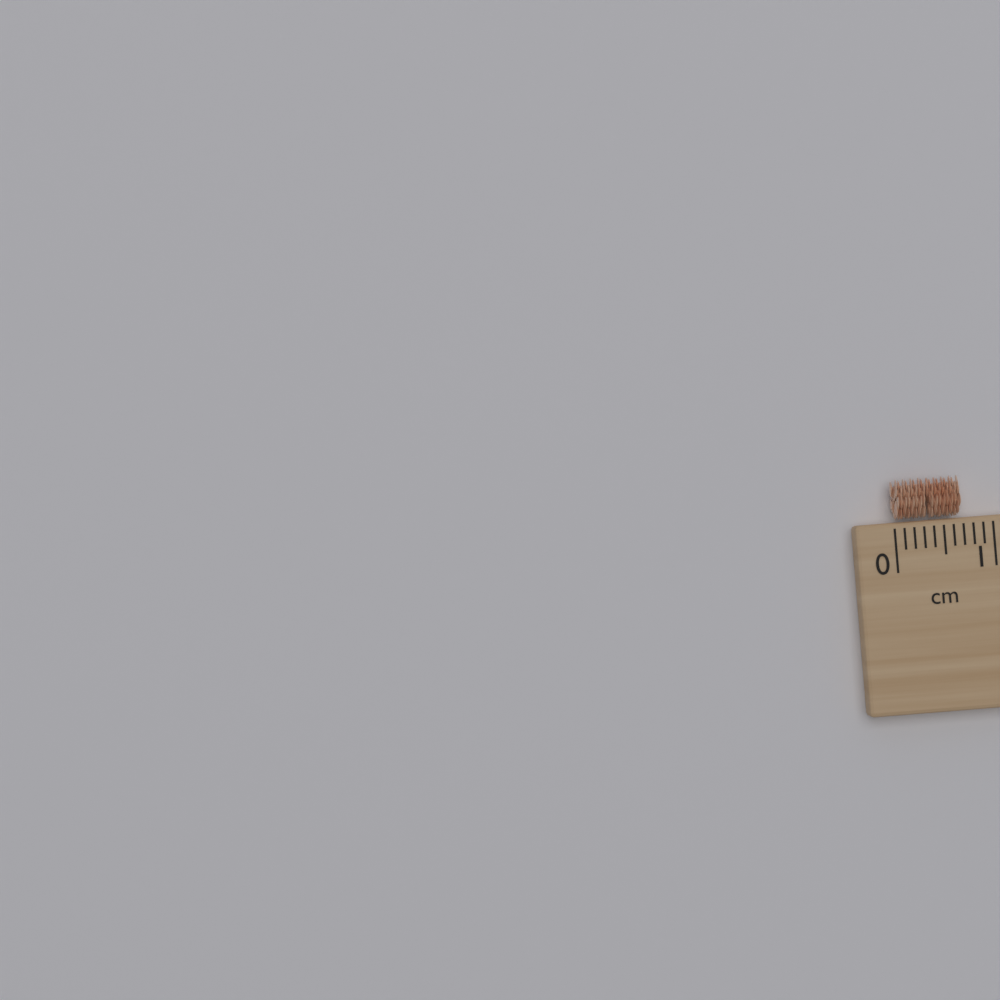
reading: 0.7 cm
